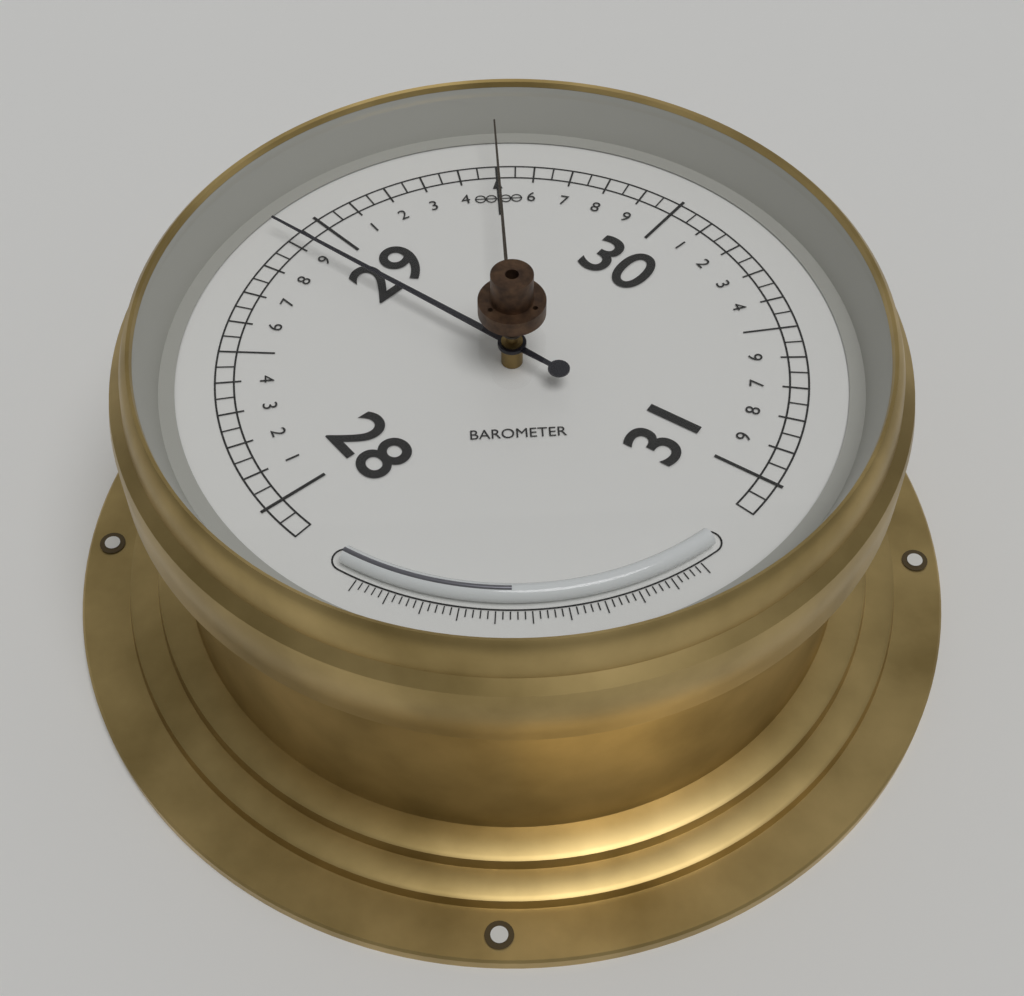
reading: 28.90 (no unit)
